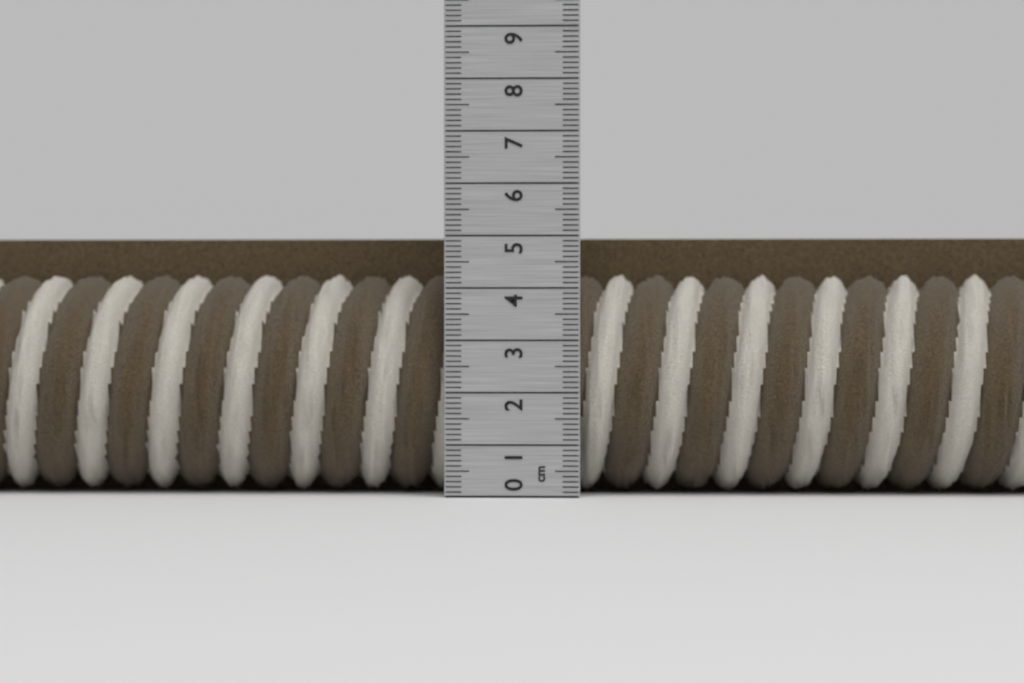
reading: 5.0 cm
